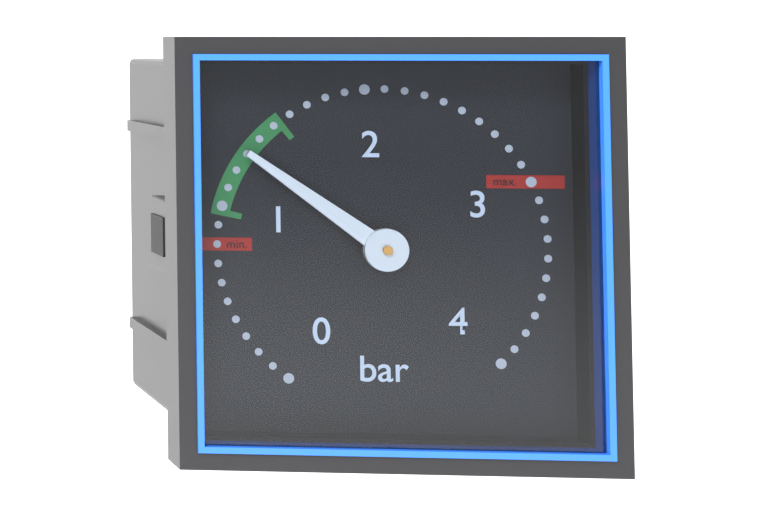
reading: 1.3 bar
